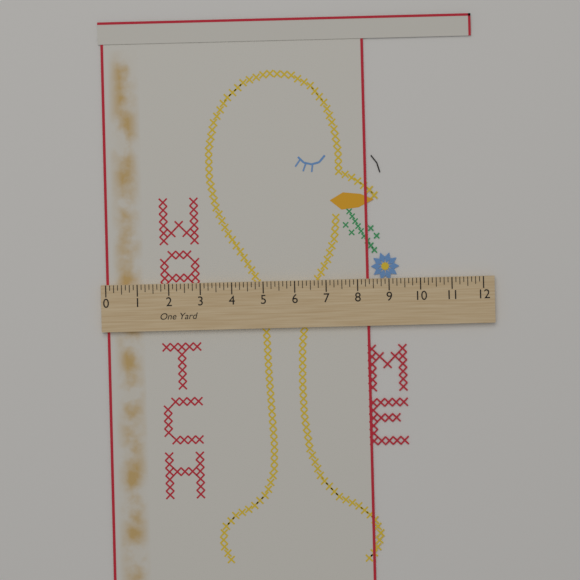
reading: 8.375 in
